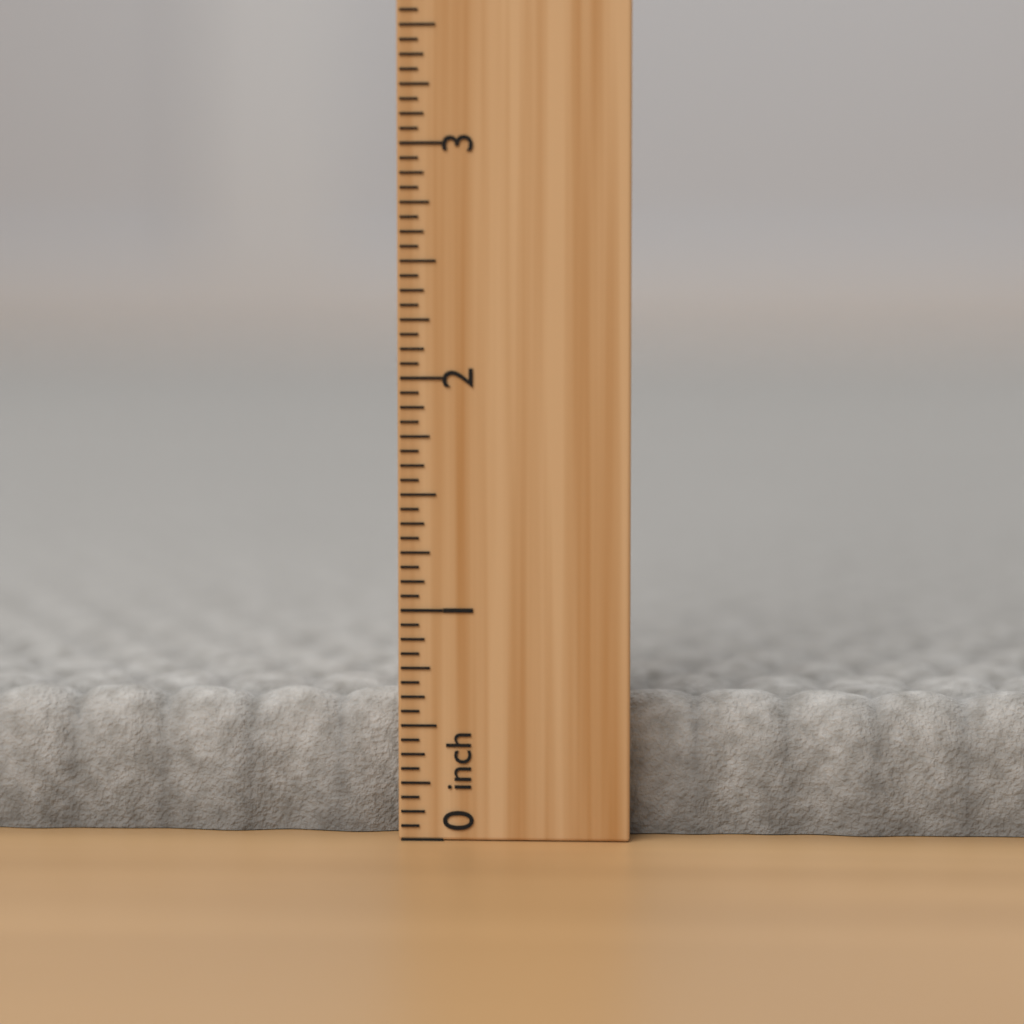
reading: 0.6250 inch
